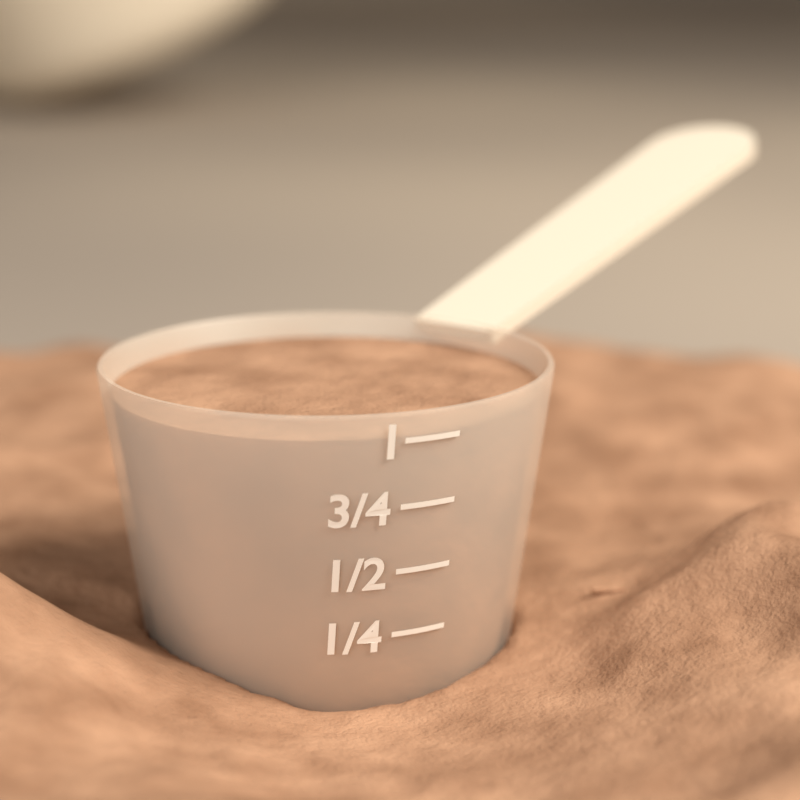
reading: 1.00 (no unit)
